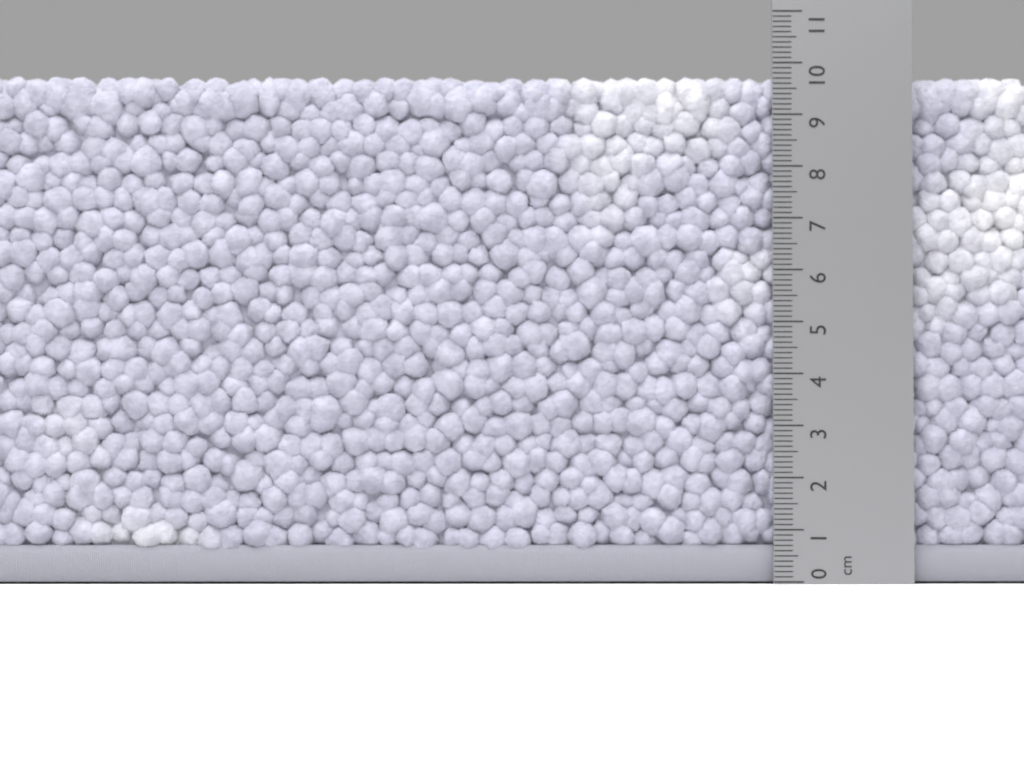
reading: 9.8 cm
